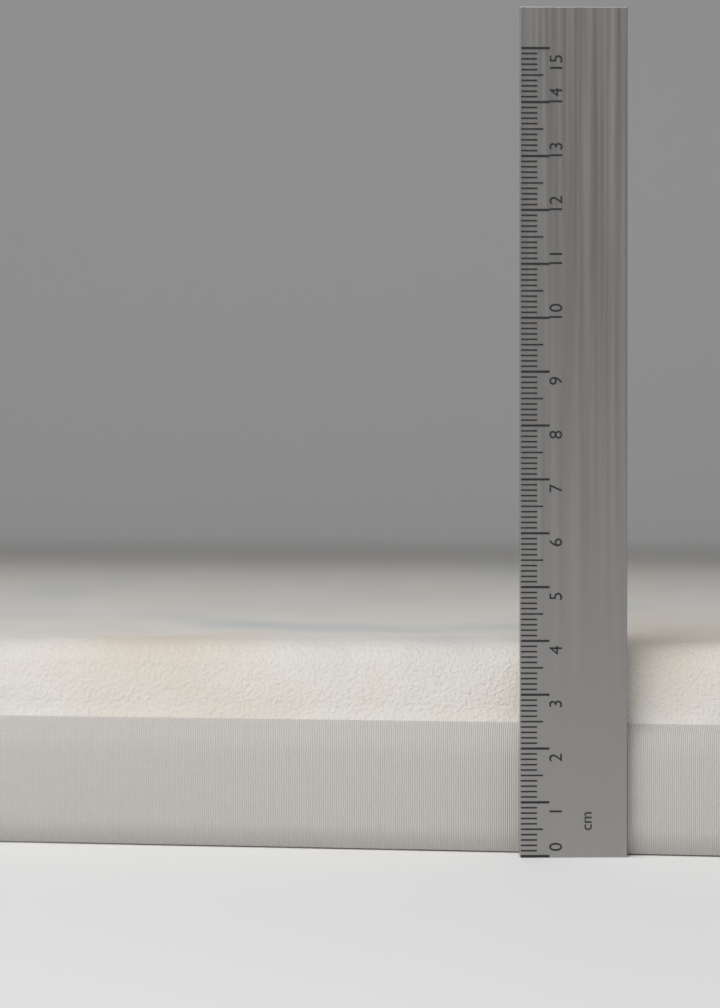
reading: 3.9 cm
